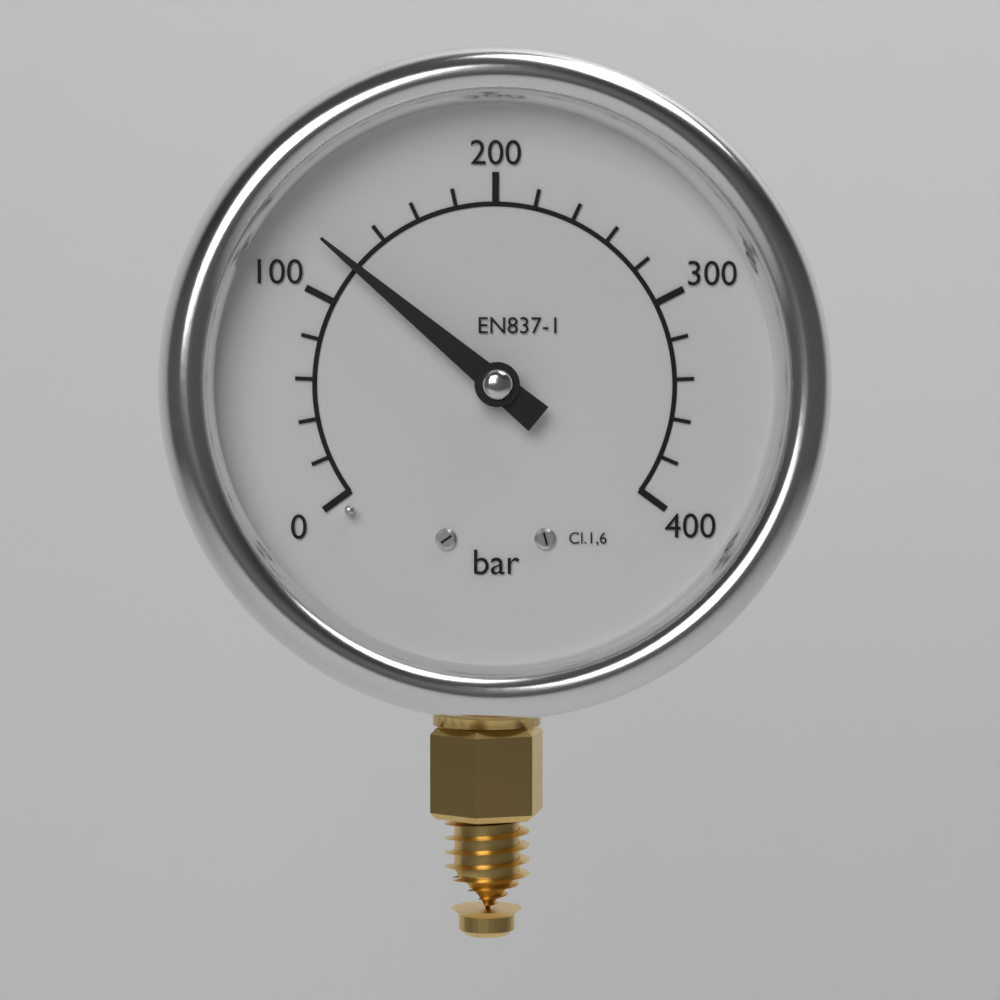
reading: 120 bar
